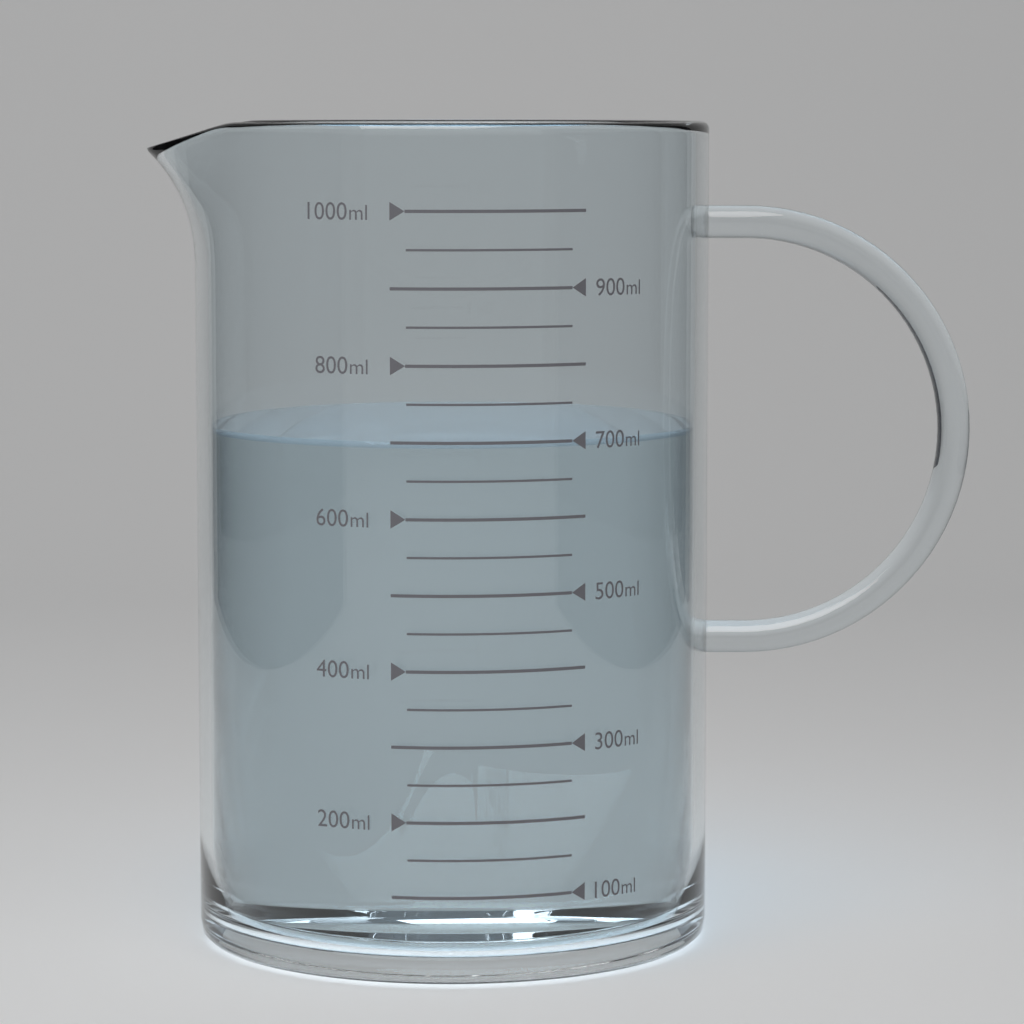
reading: 700 ml
